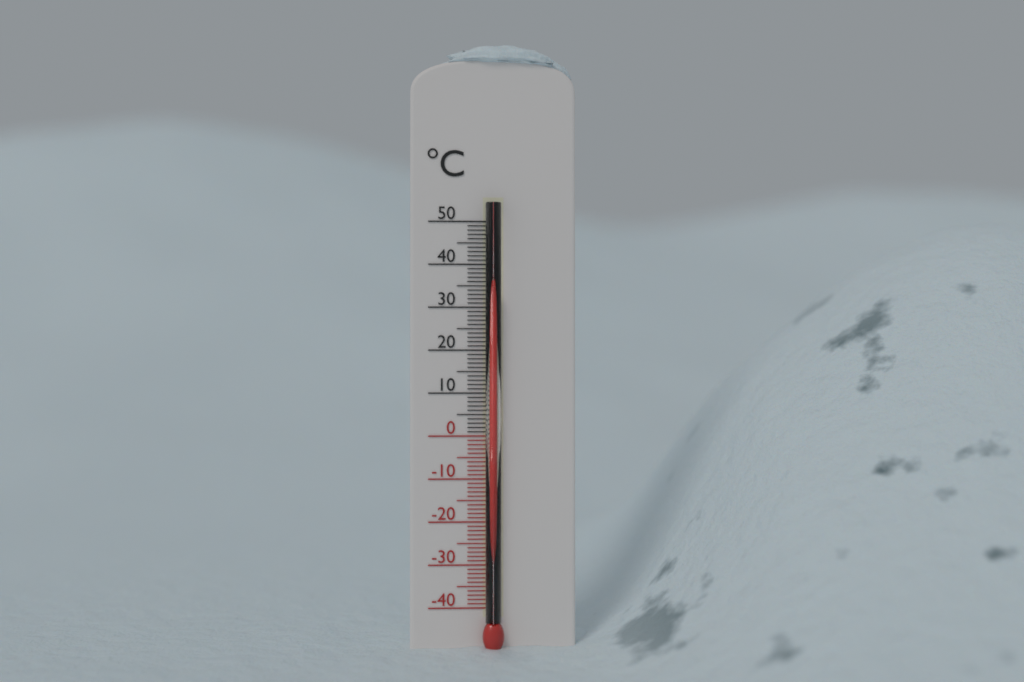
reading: 34 °C
